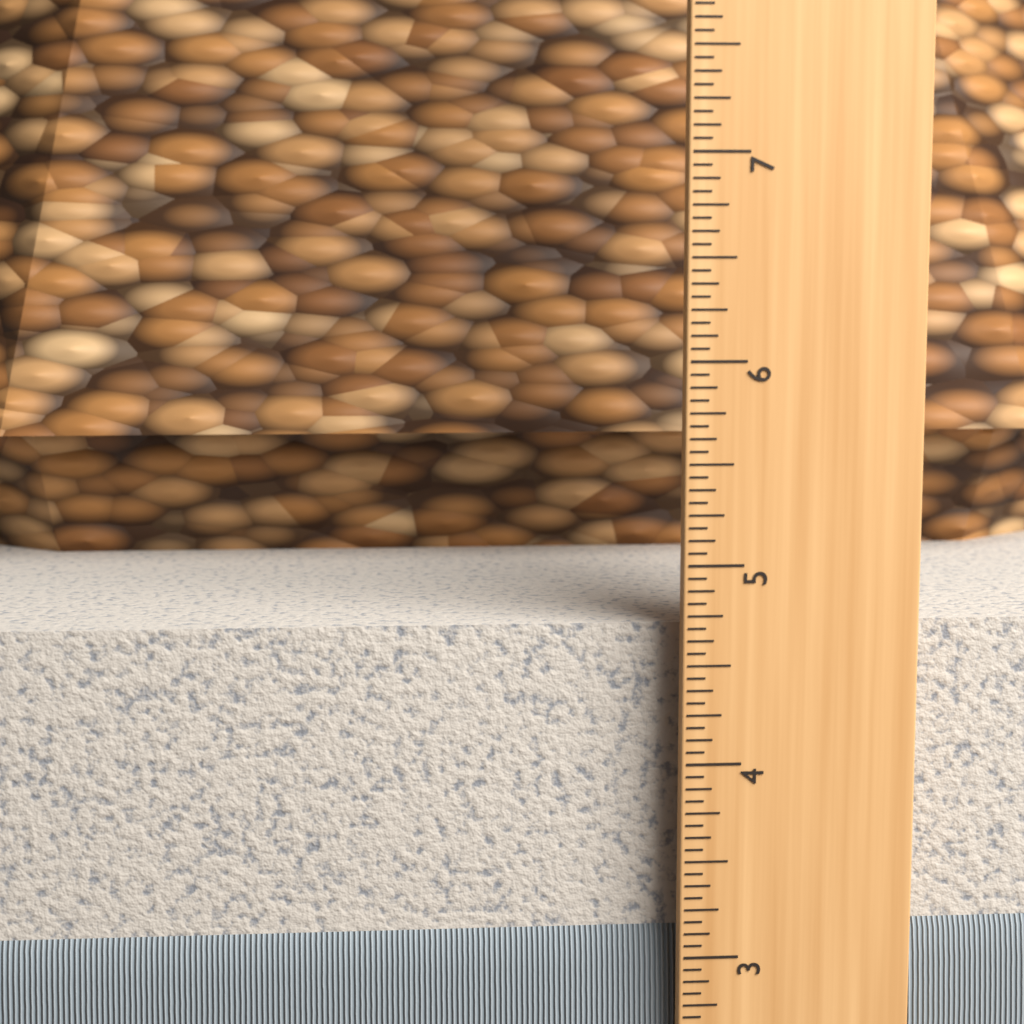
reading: 4.6875 in
